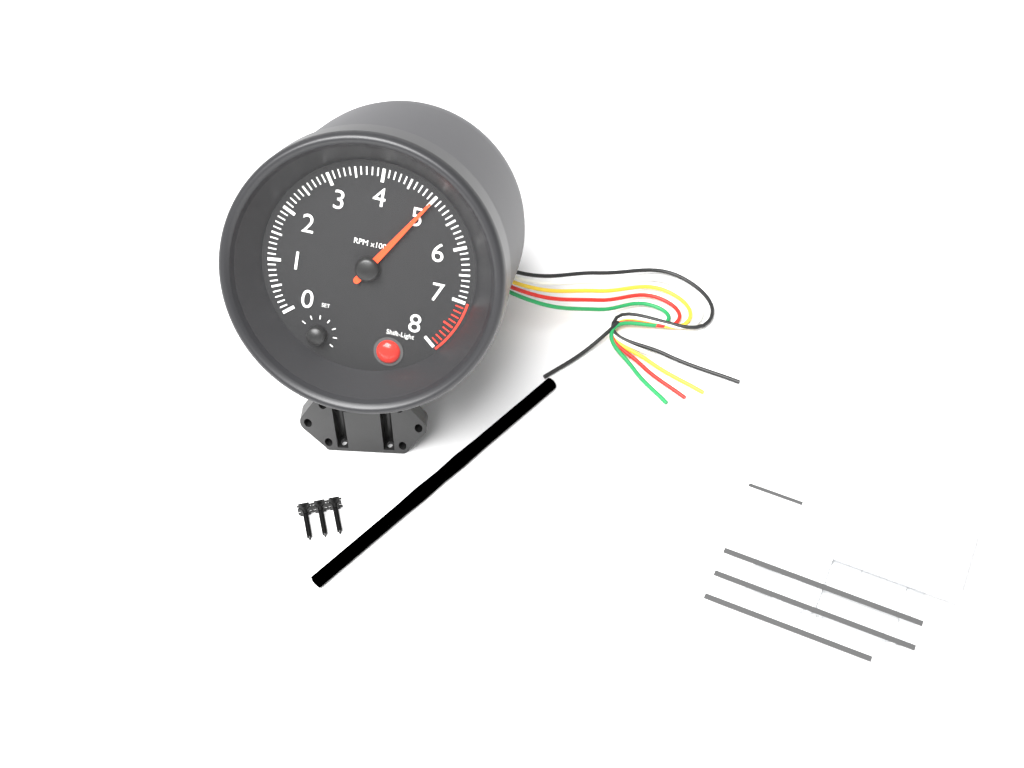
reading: 5000 RPM
